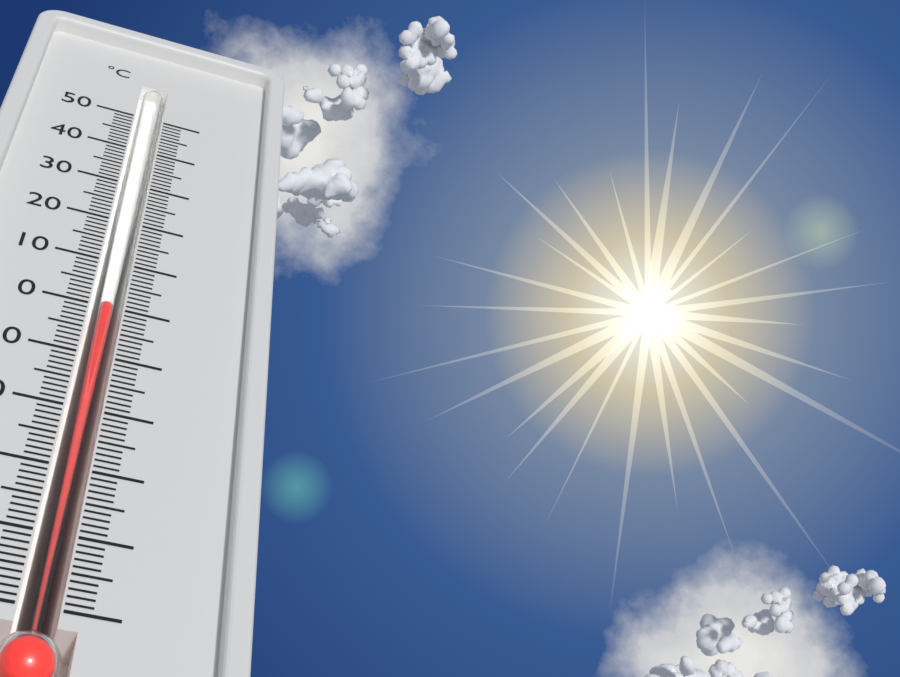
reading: 1 °C
